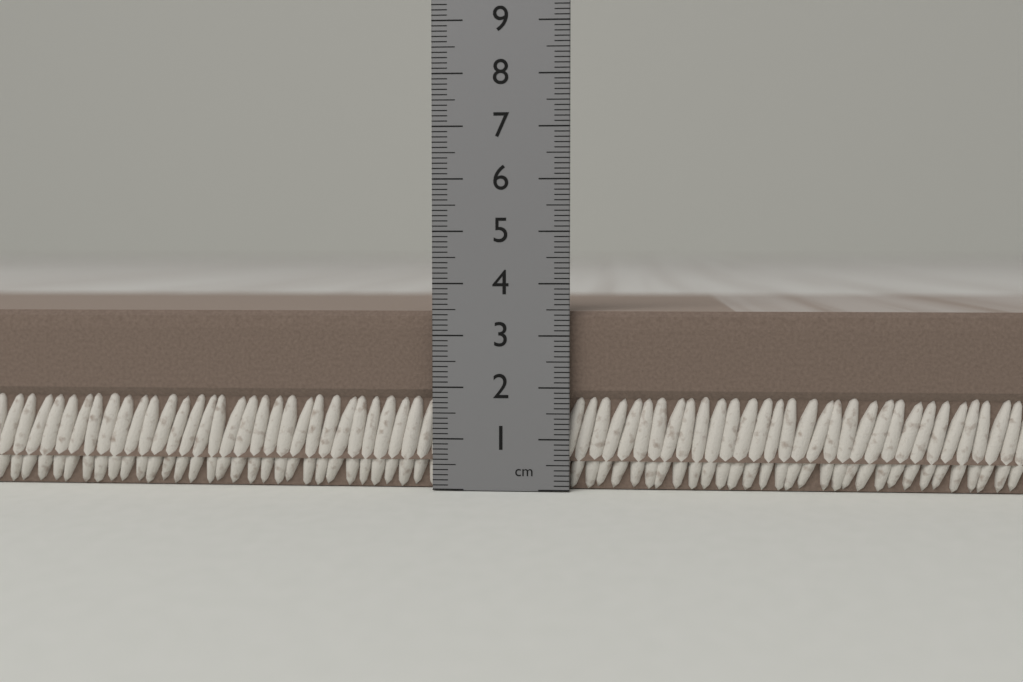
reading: 3.5 cm
